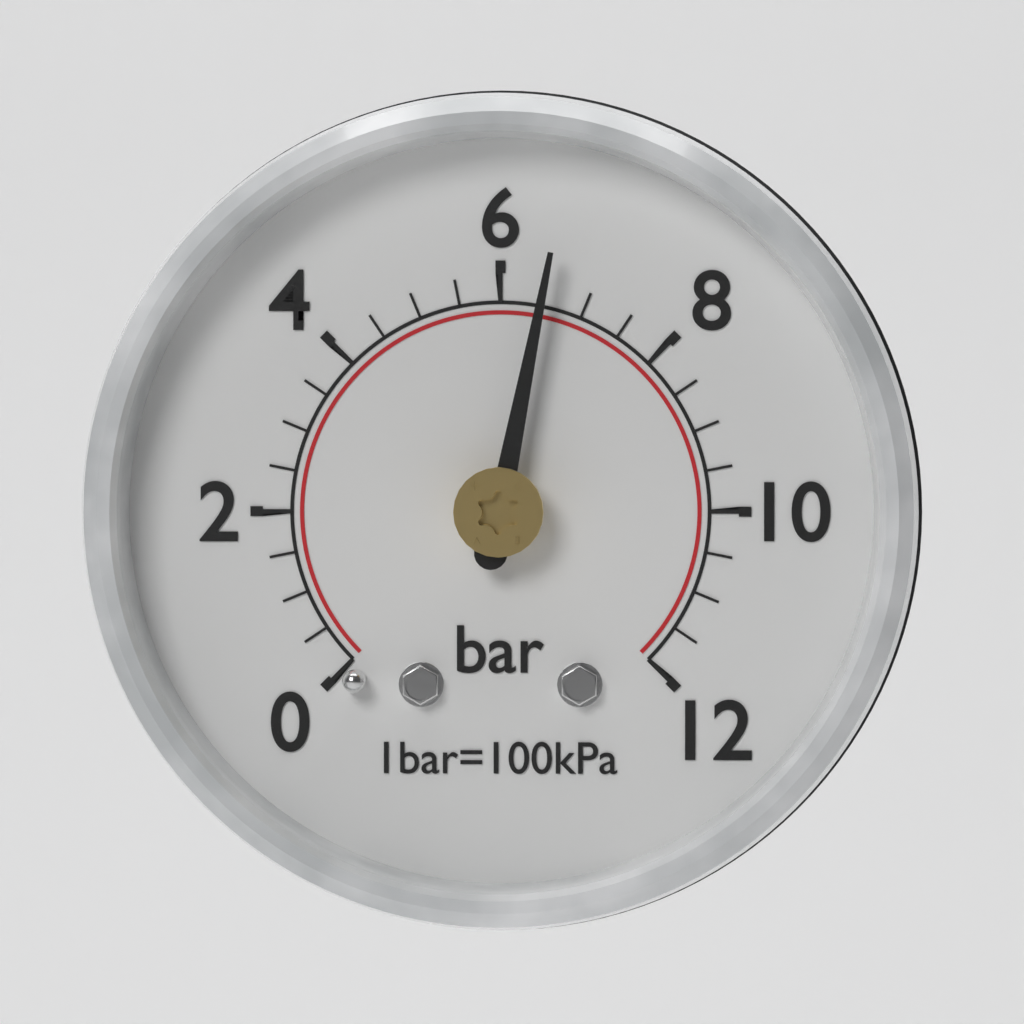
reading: 6.5 bar
